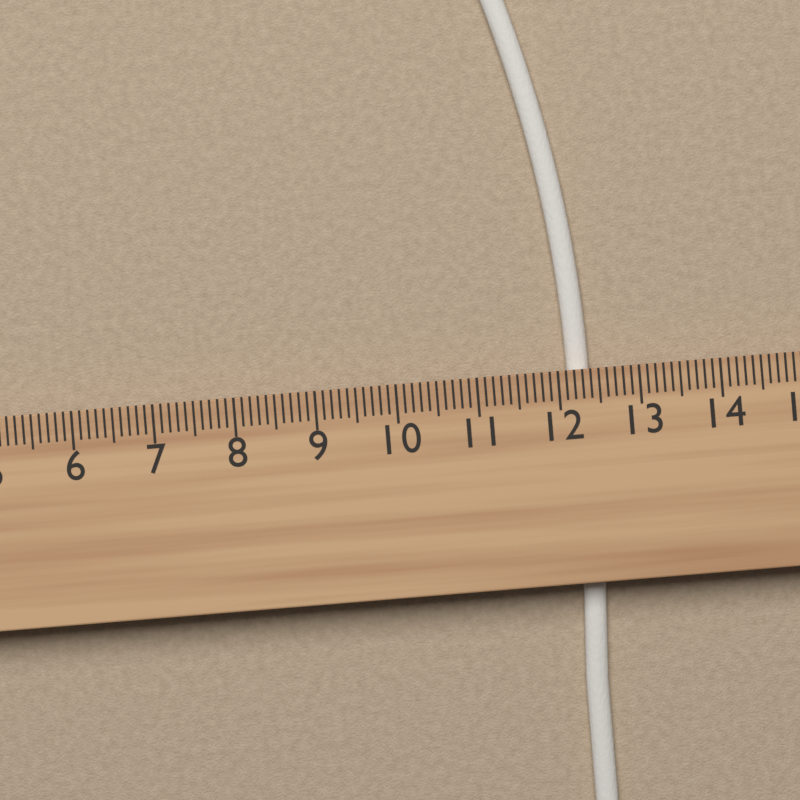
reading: 12.4 cm
